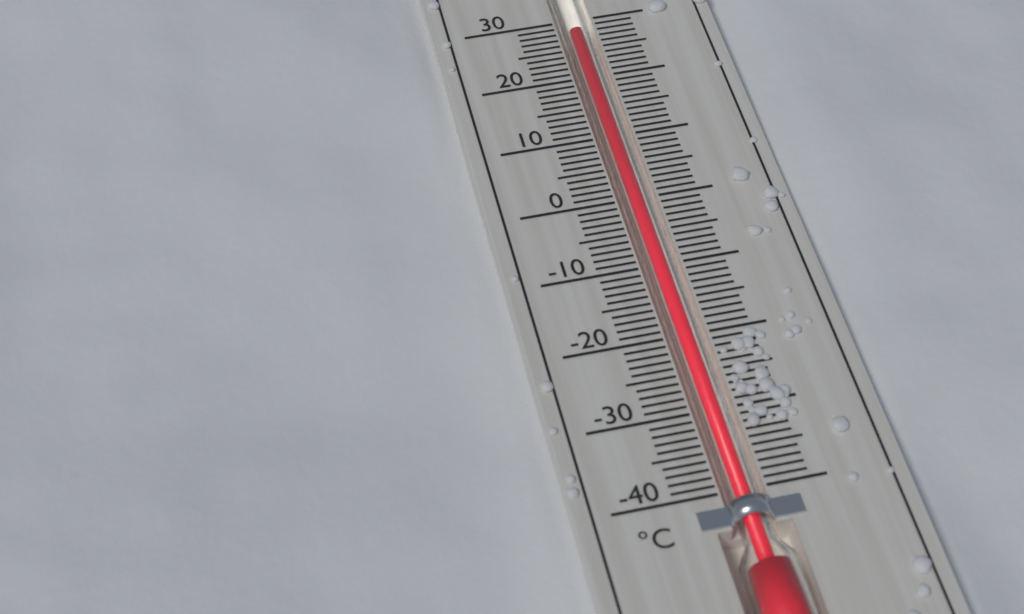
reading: 28 °C
